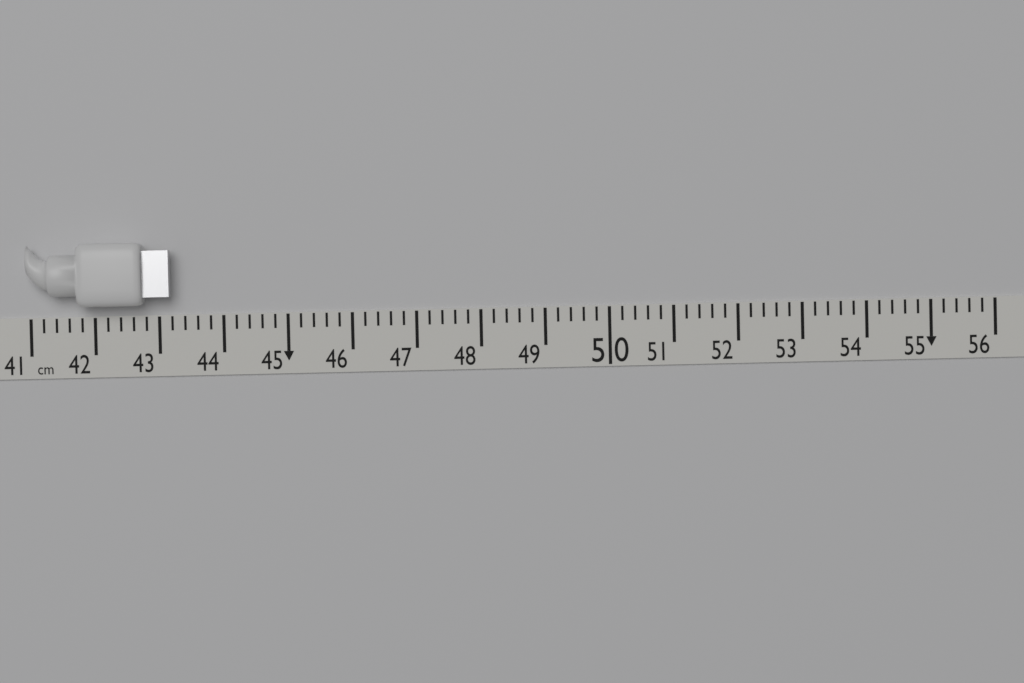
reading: 43.2 cm
